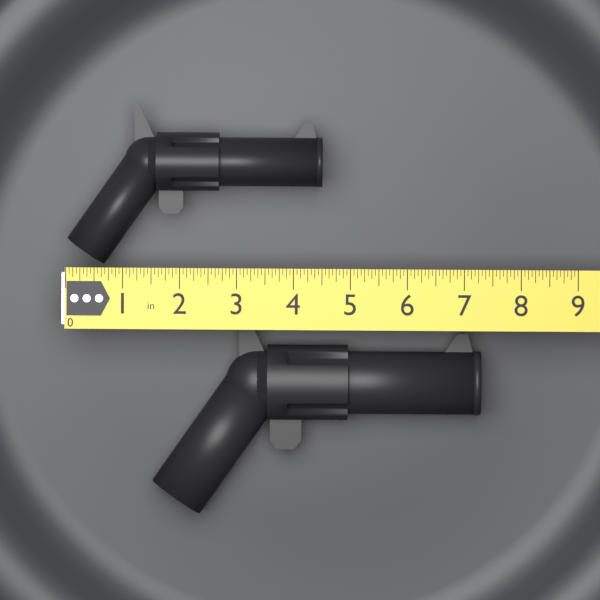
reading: 4.5000 in
